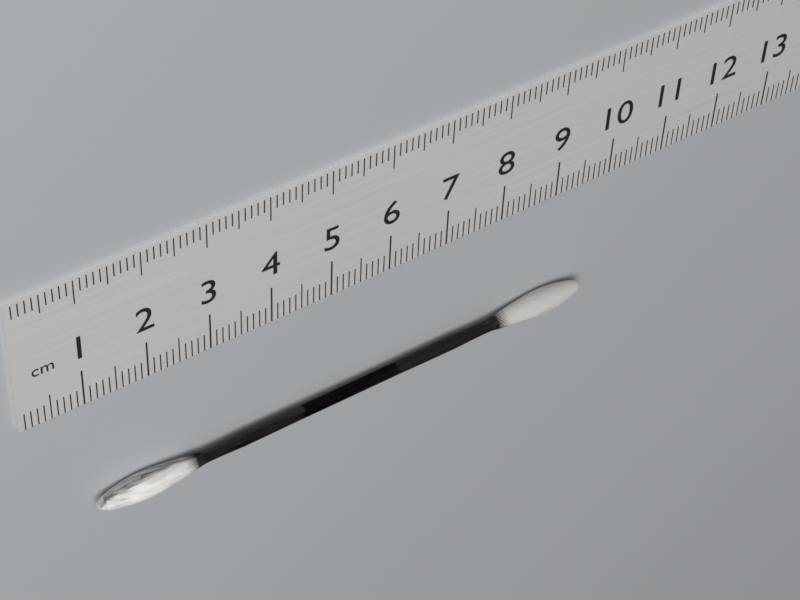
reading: 9.6 cm
